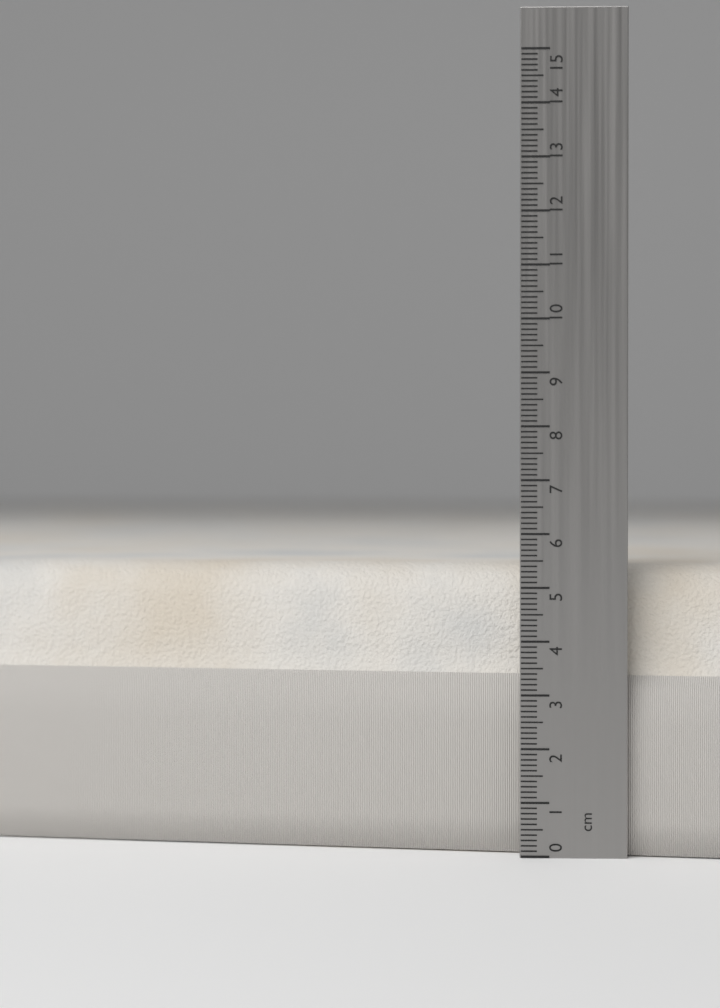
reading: 5.4 cm
